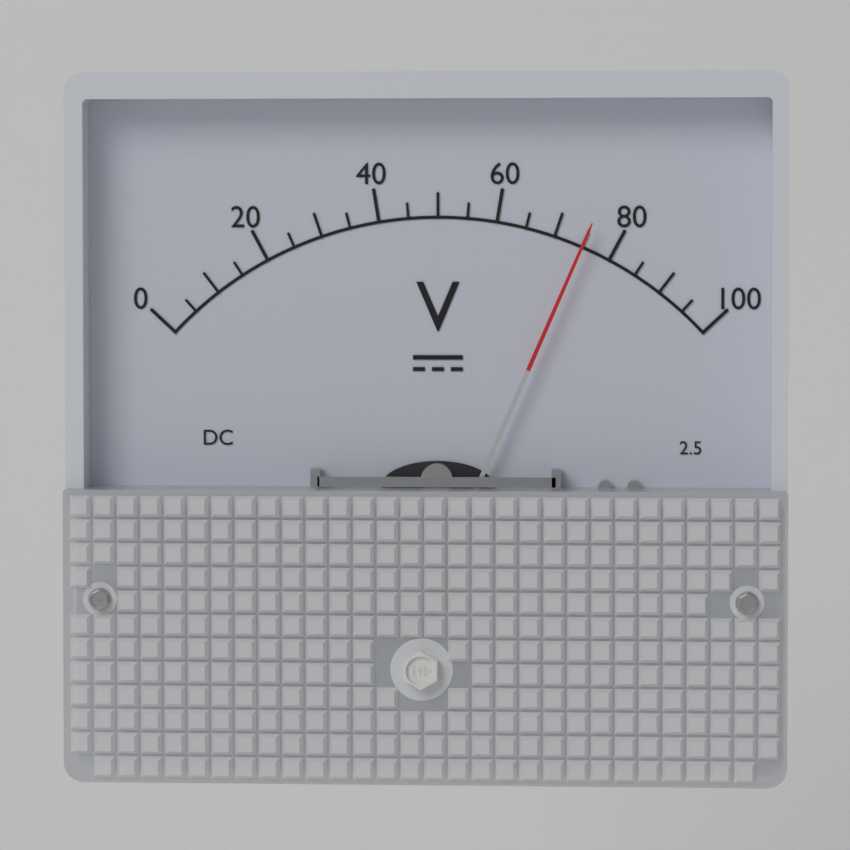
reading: 75 V
